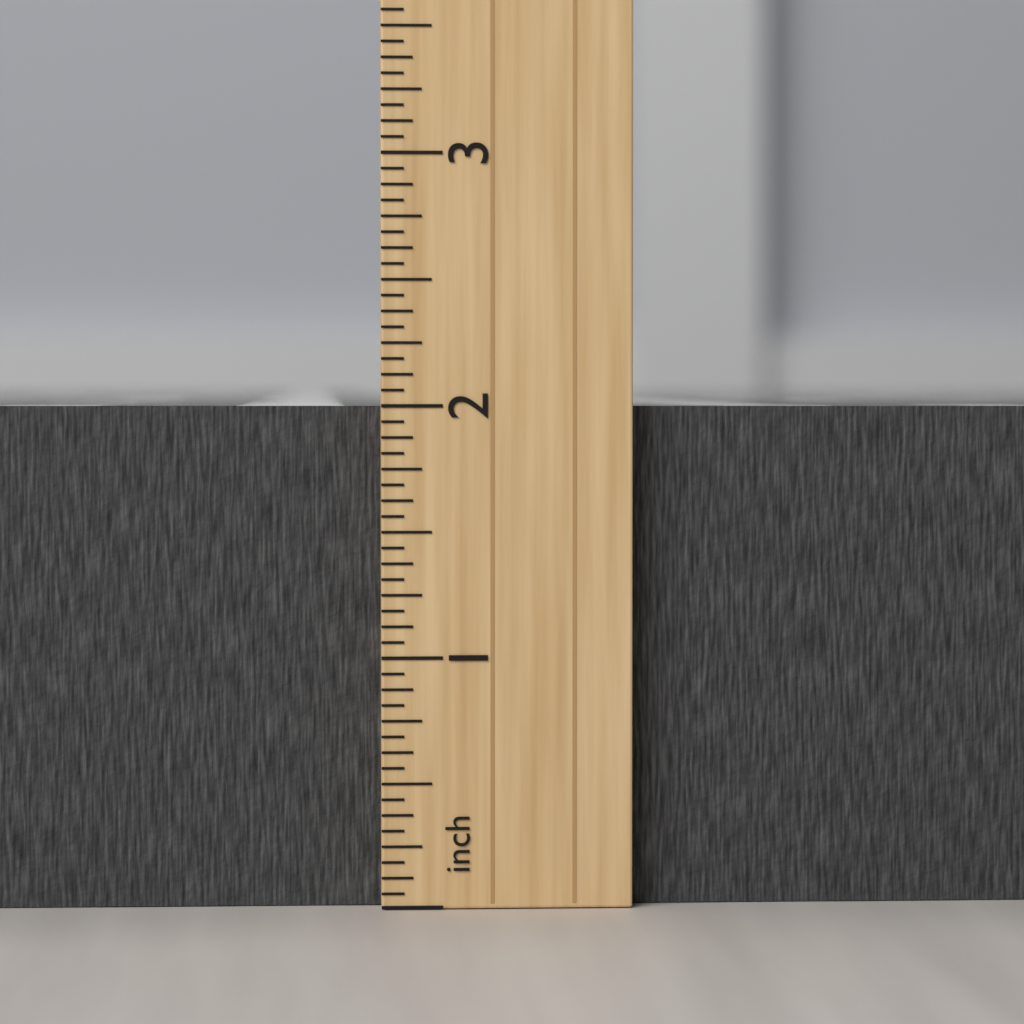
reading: 2.0000 inch
